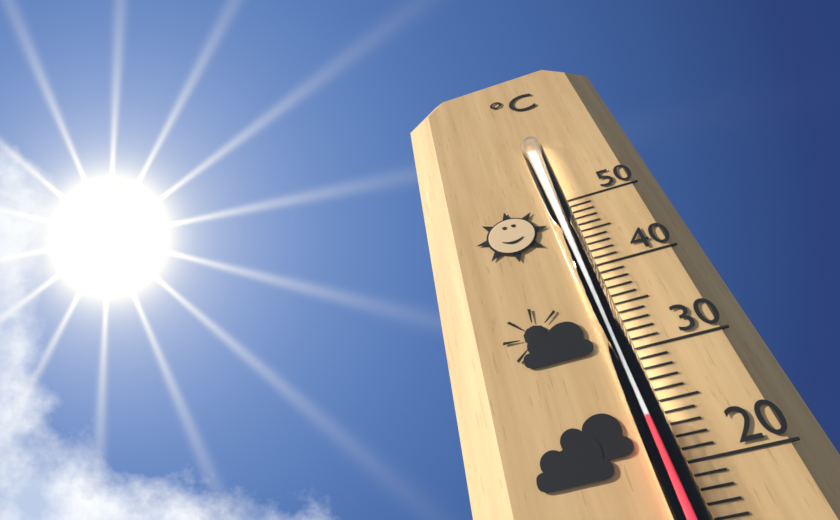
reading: 24 °C
